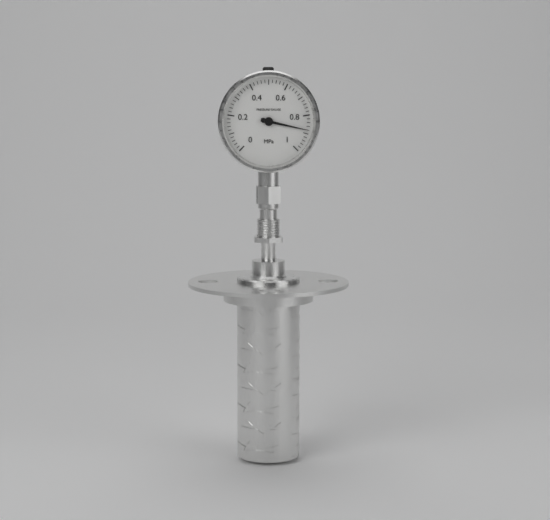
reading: 0.88 MPa
